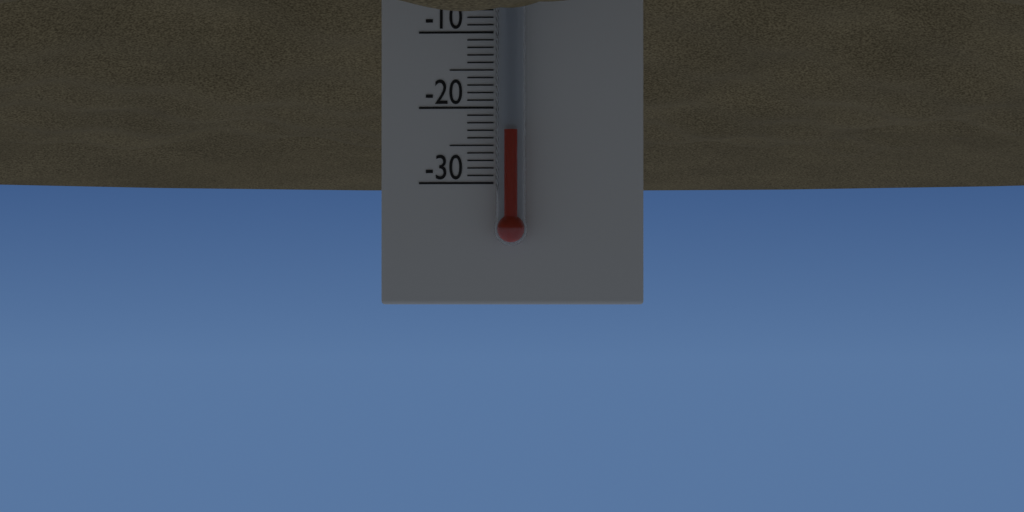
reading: -23 °C
